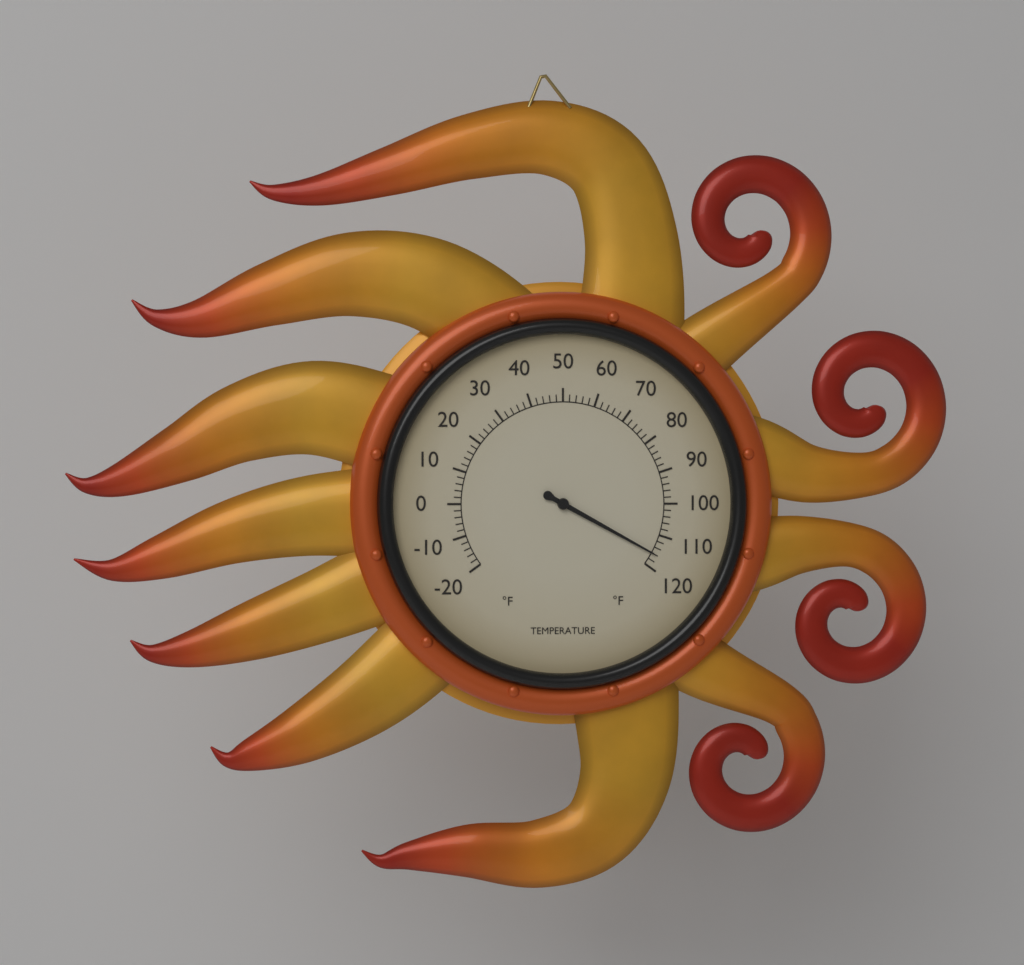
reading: 116 °F
